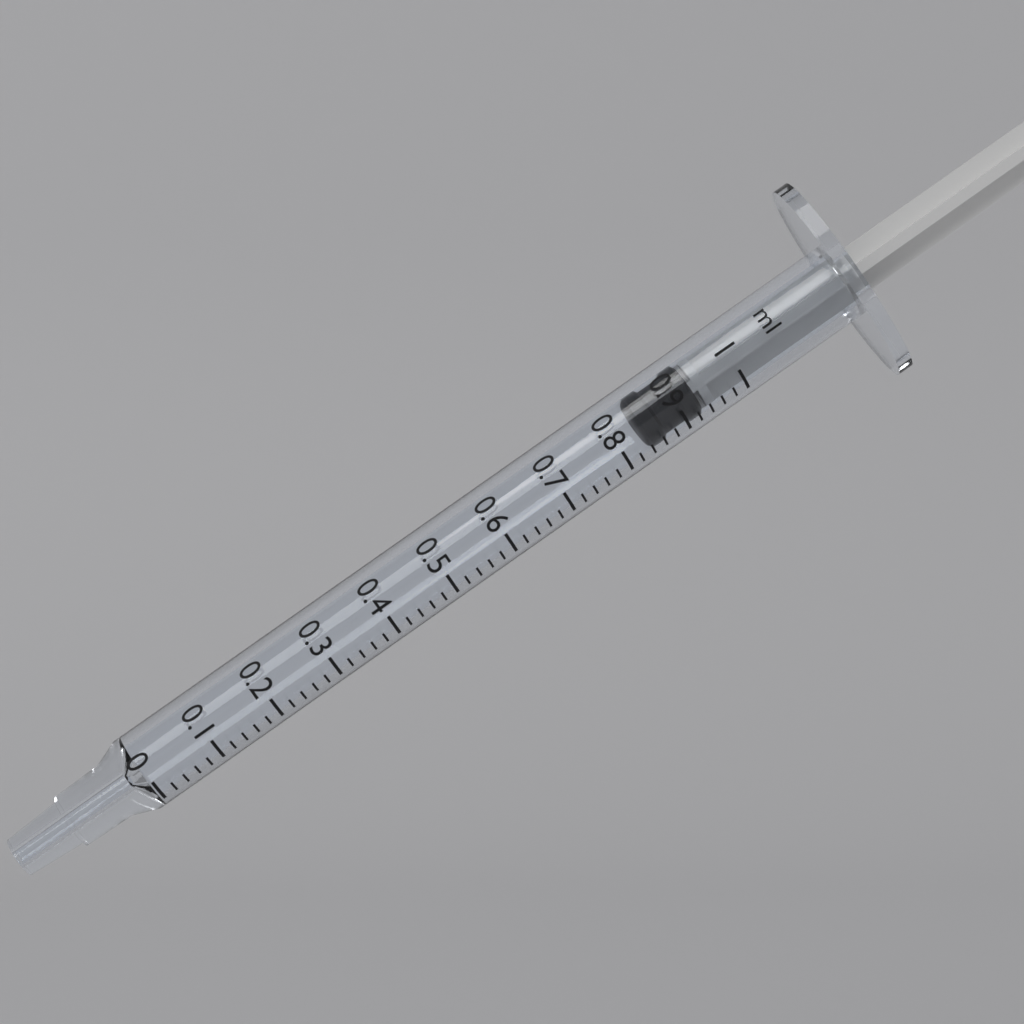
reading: 0.84 ml
